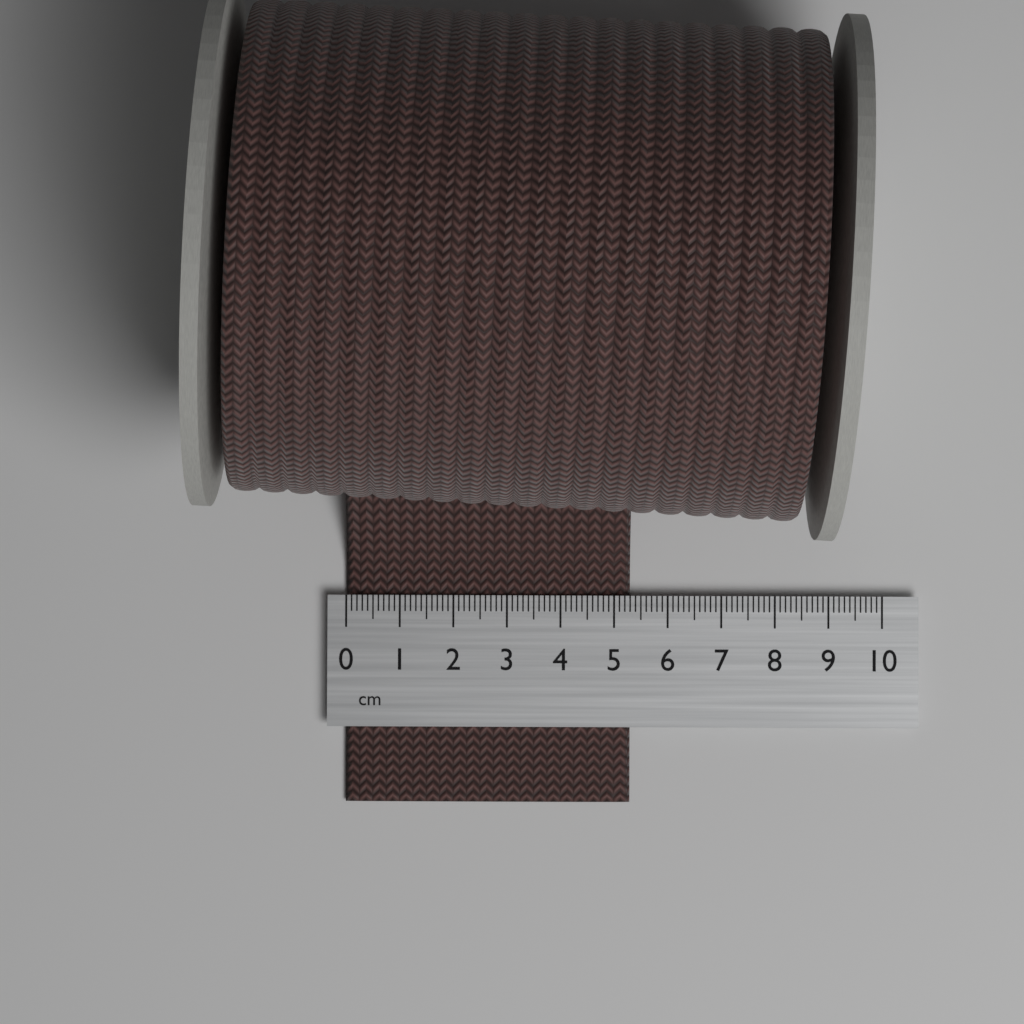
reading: 5.3 cm
